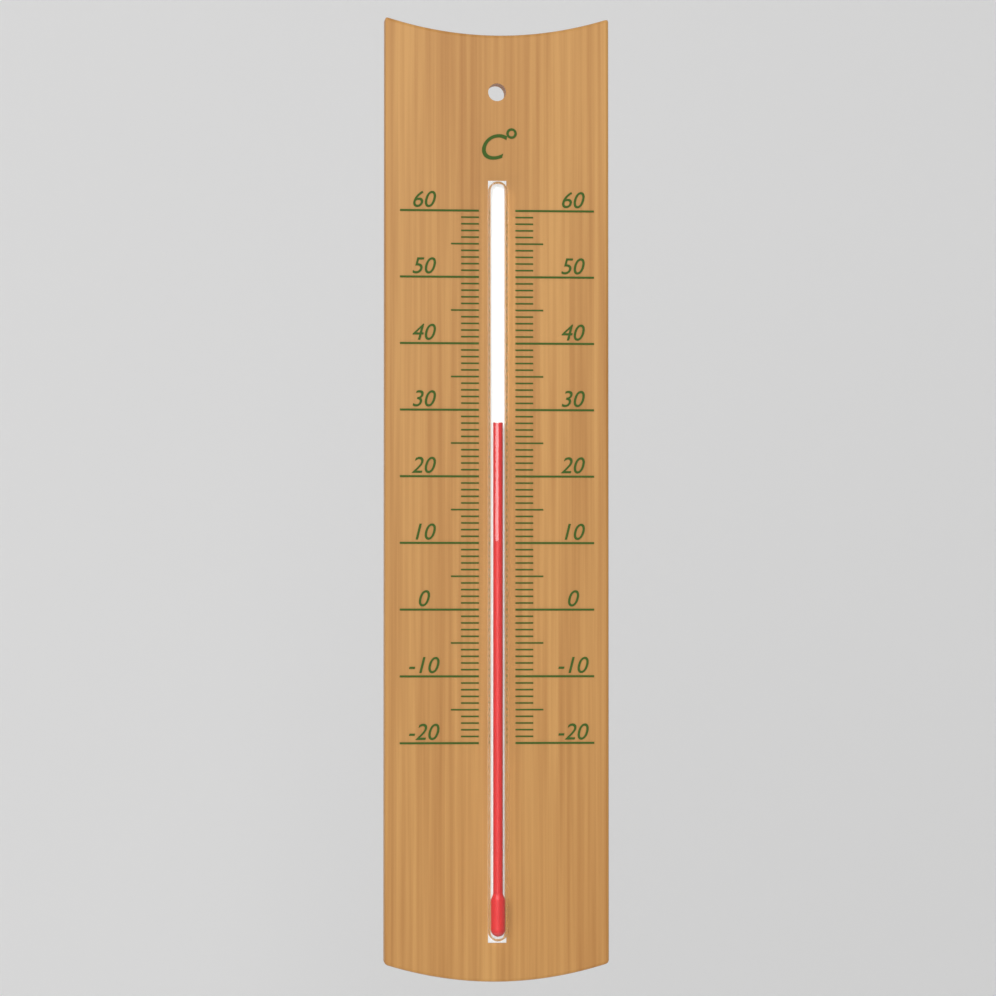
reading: 28 °C
